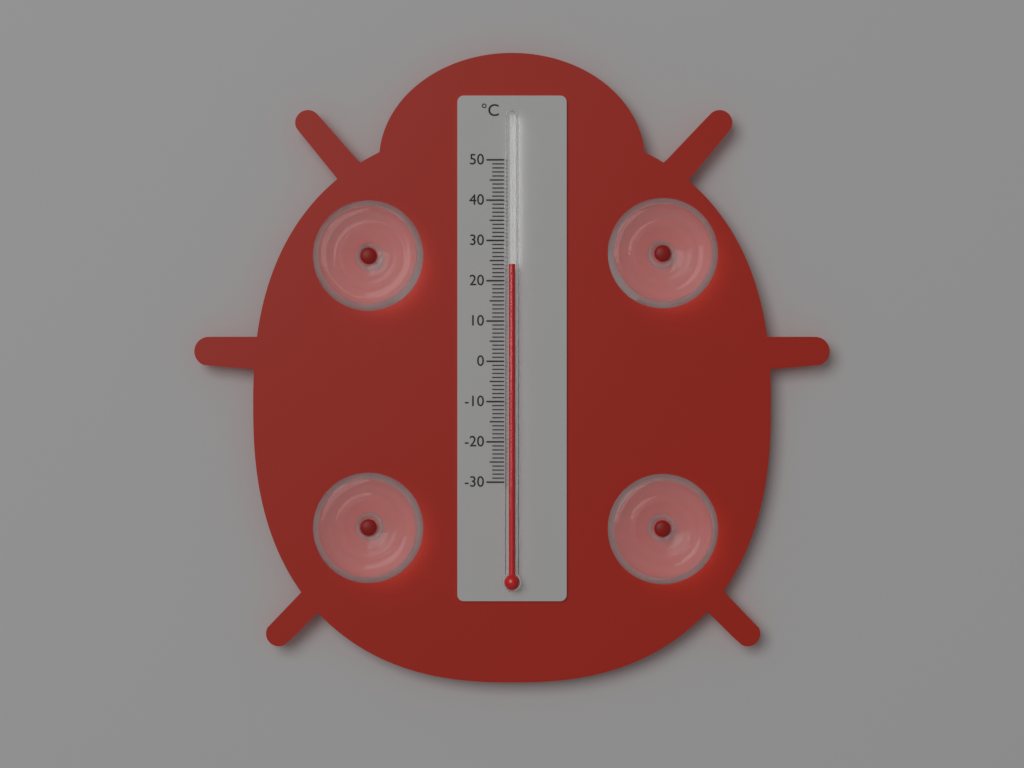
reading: 24 °C
